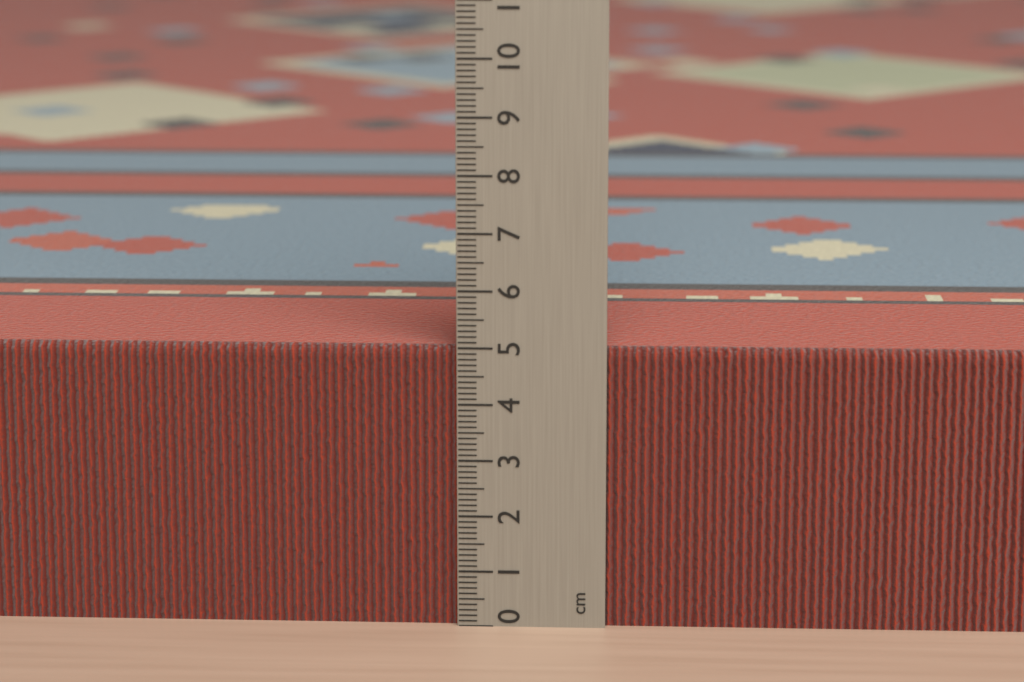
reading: 5.0 cm
